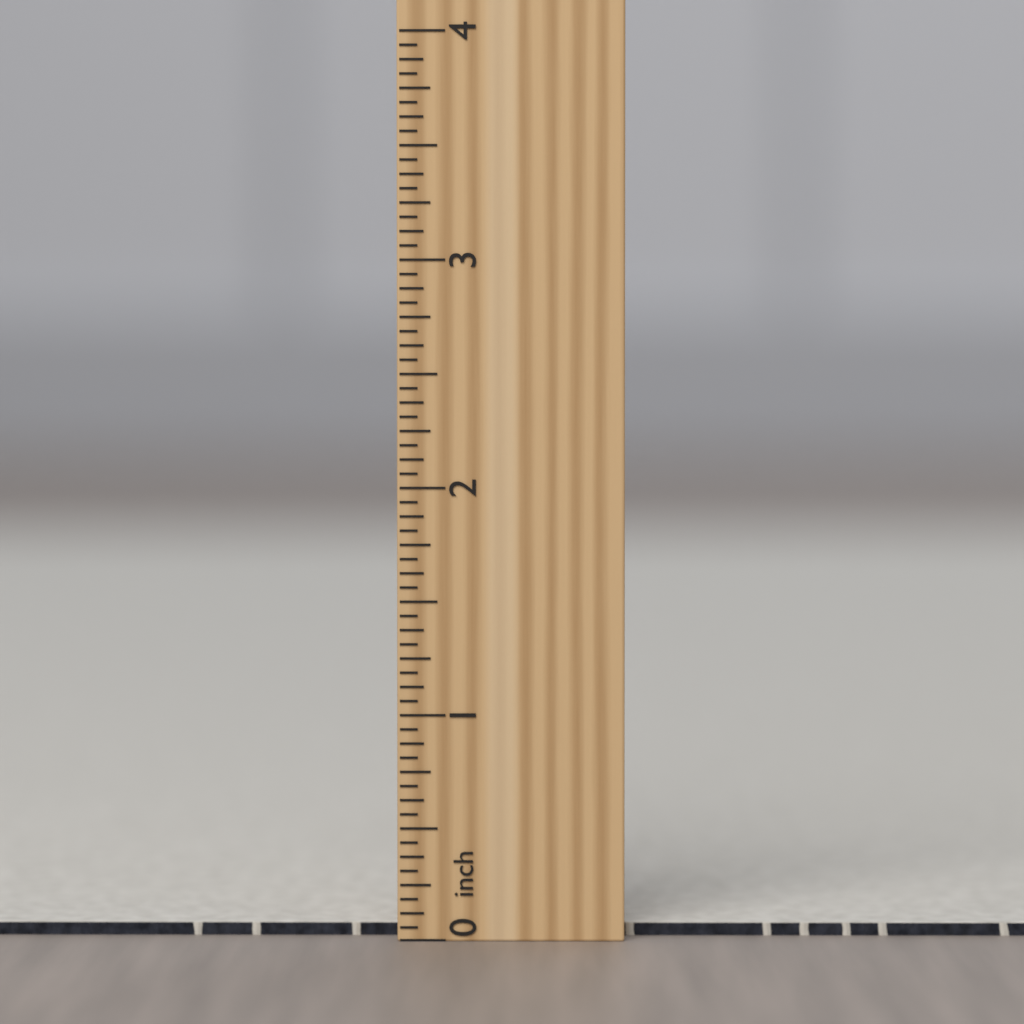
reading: 0.0625 inch
